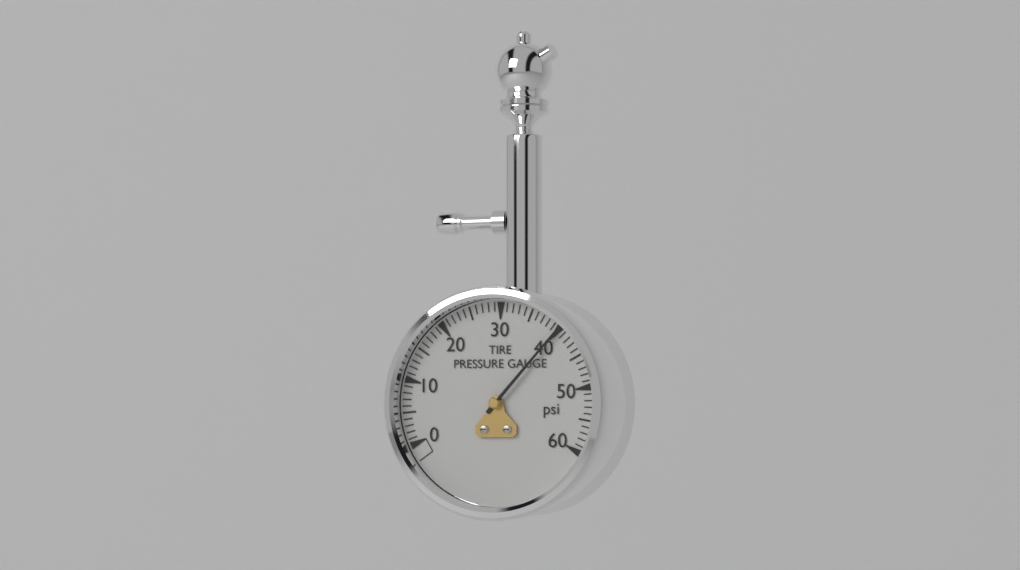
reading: 40 psi
